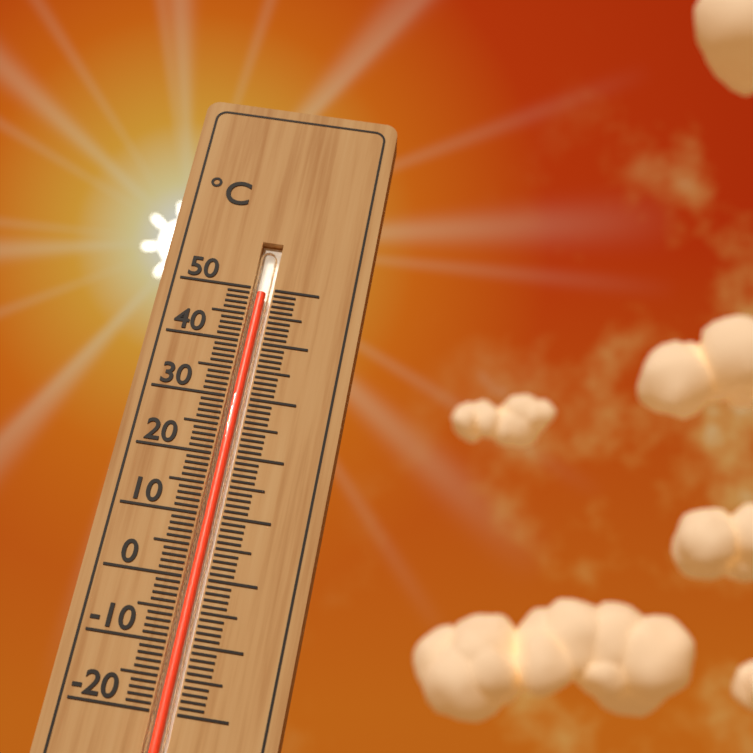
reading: 49 °C
